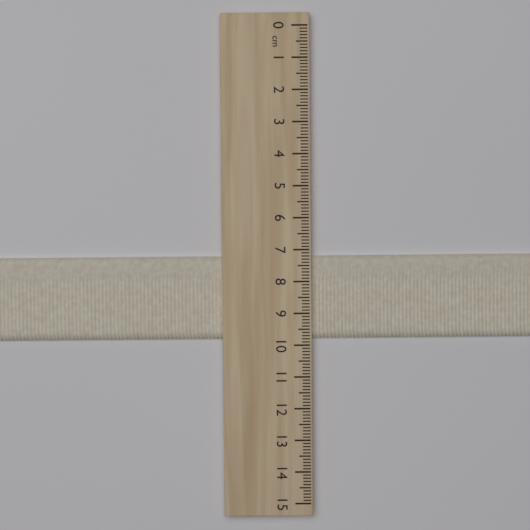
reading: 9.8 cm
